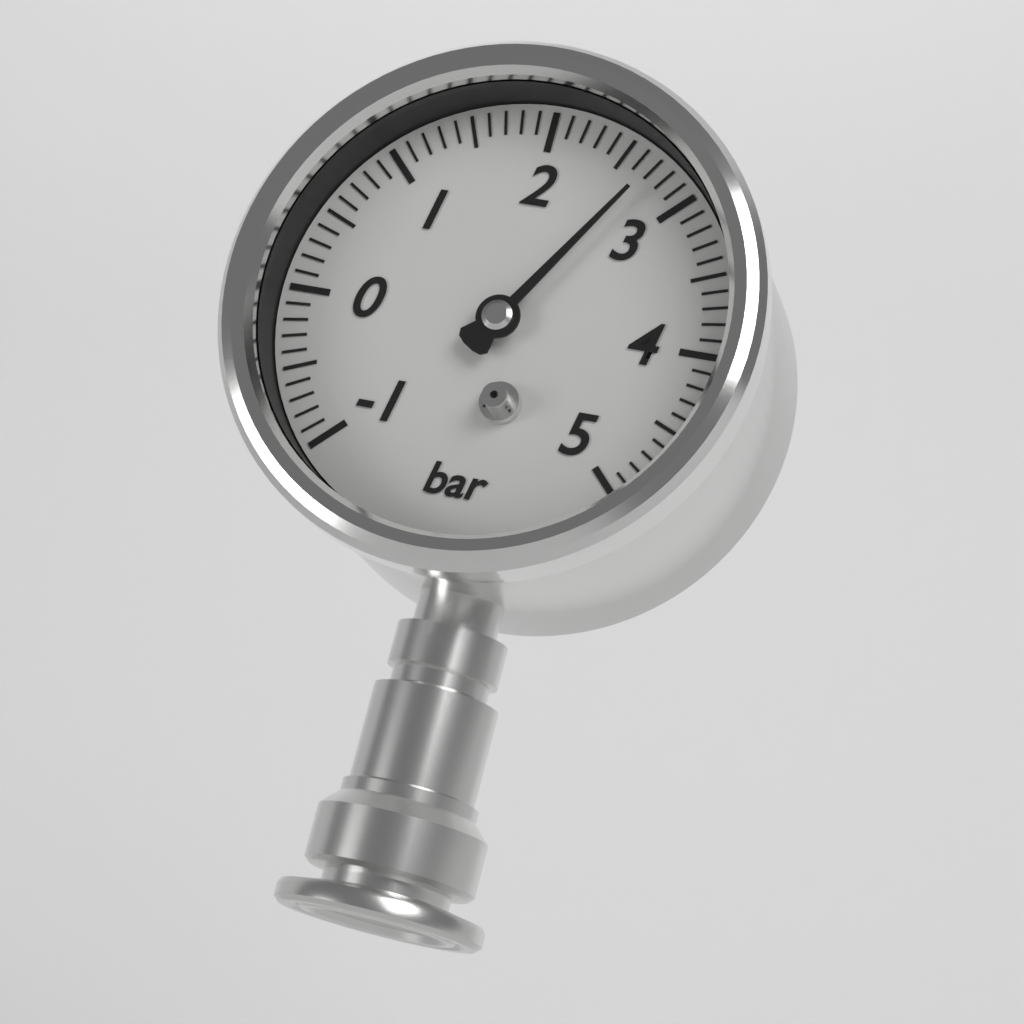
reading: 2.7 bar
